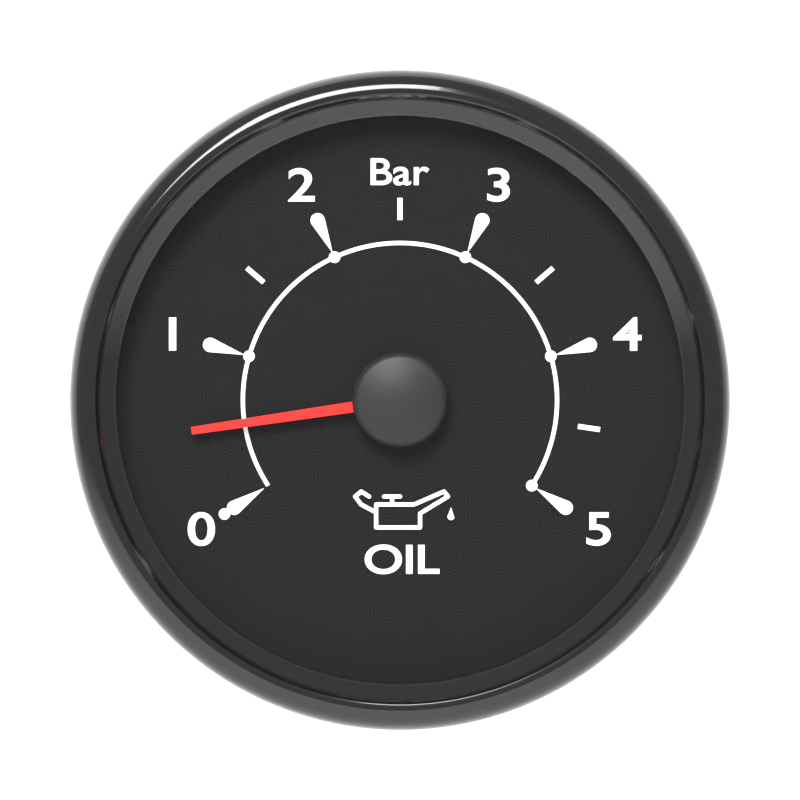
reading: 0.5 bar
